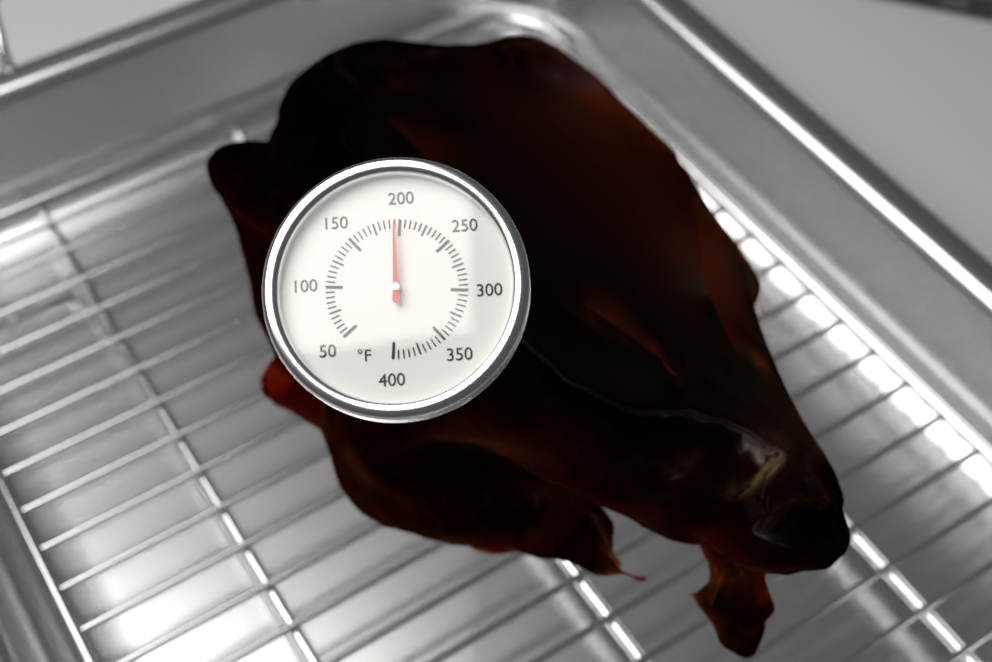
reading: 195 °F
